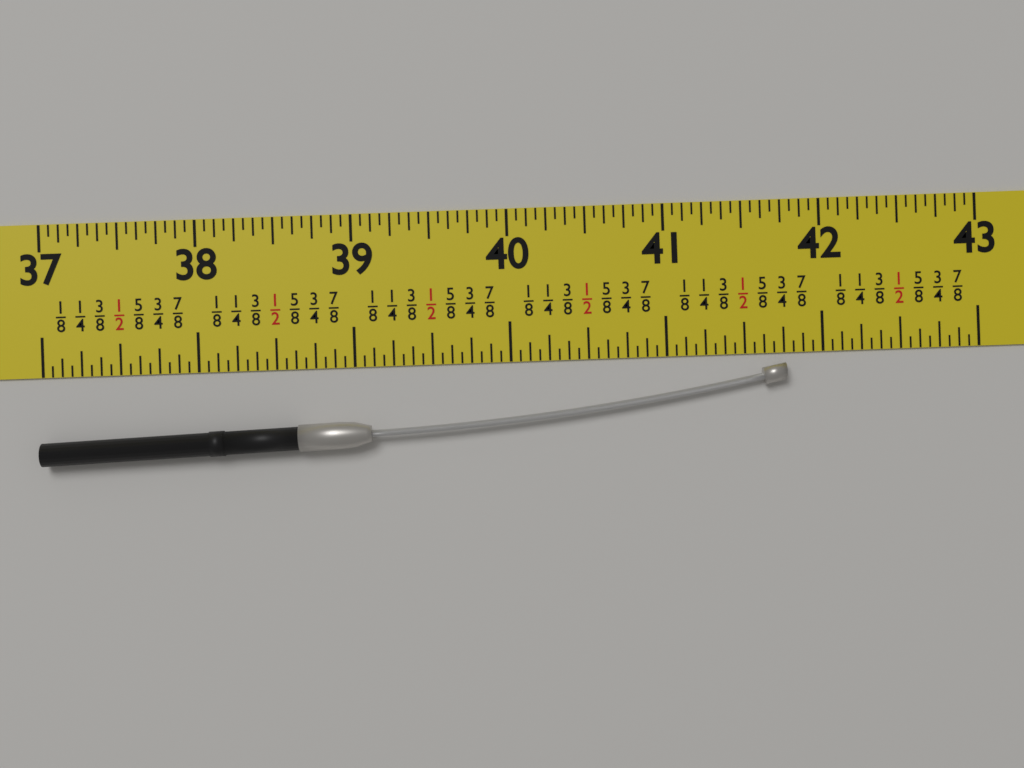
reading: 41.7500 in
